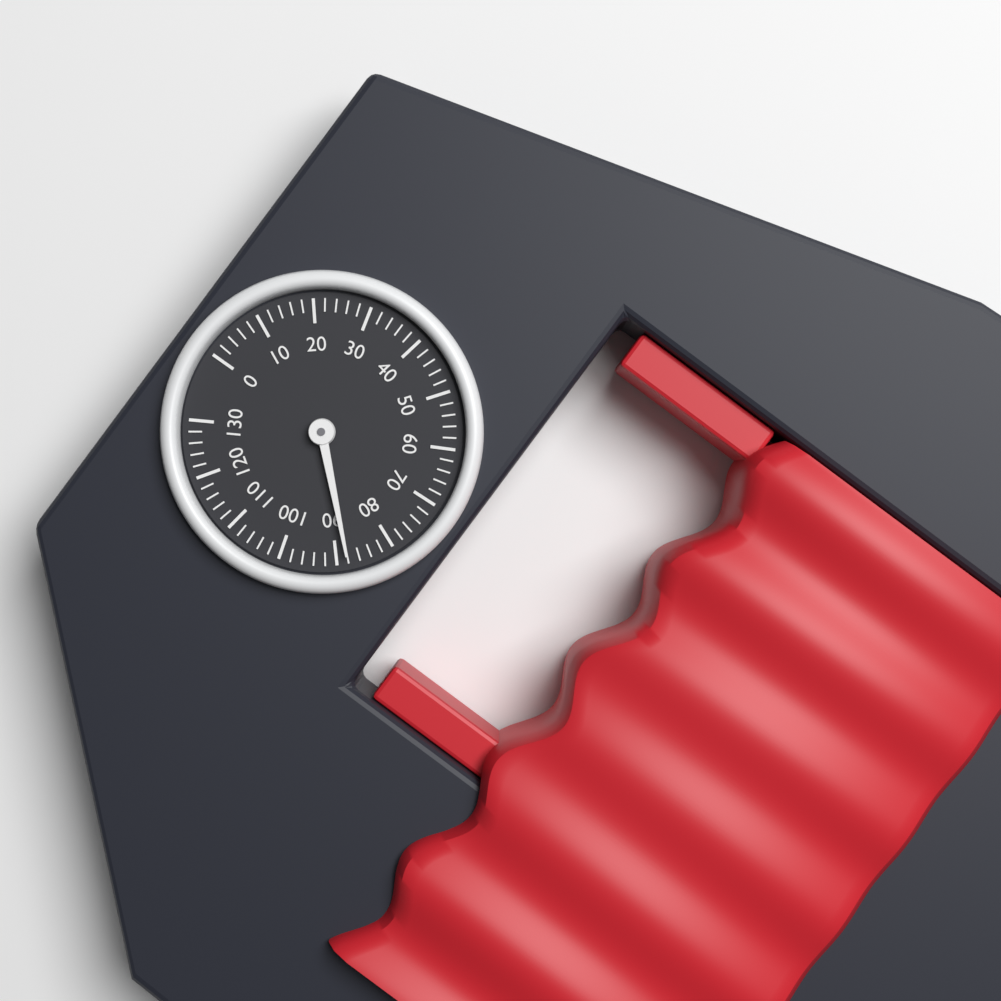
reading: 88 (no unit)
